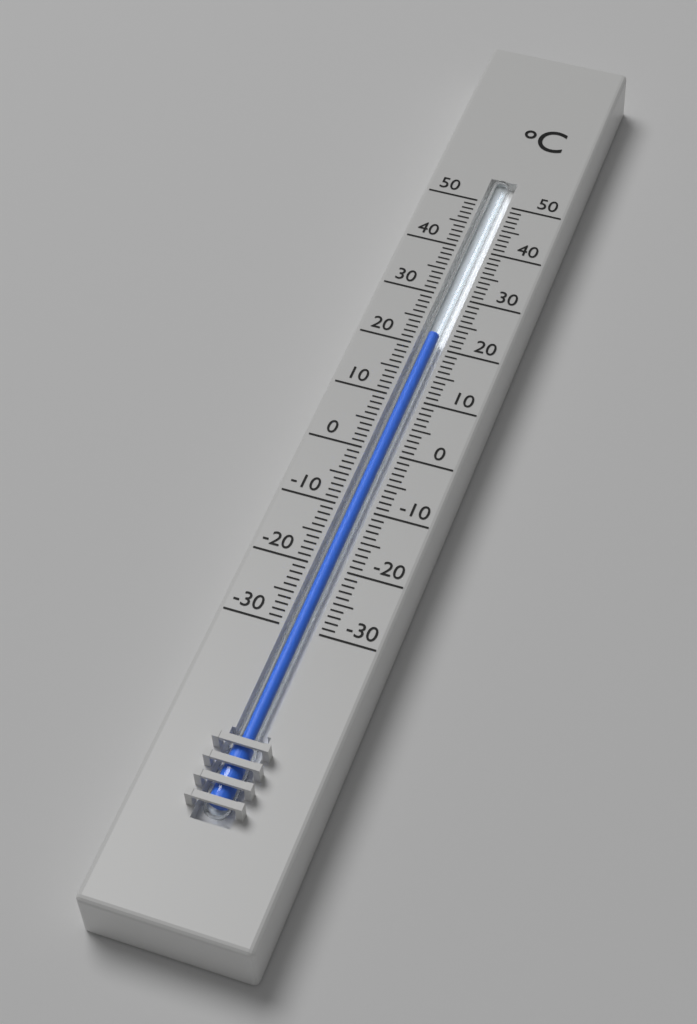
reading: 22 °C
